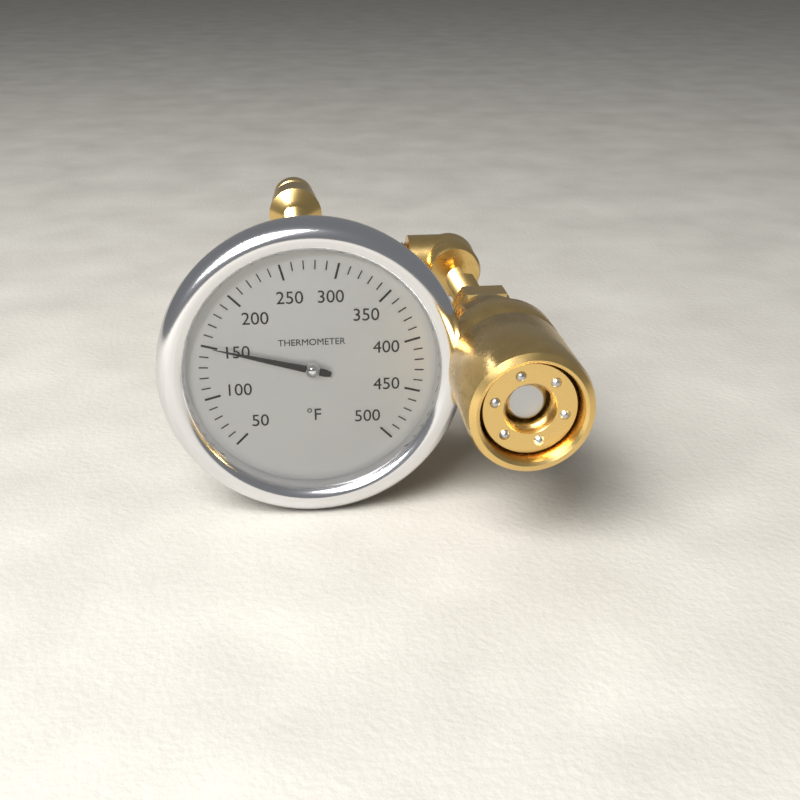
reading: 150 °F
